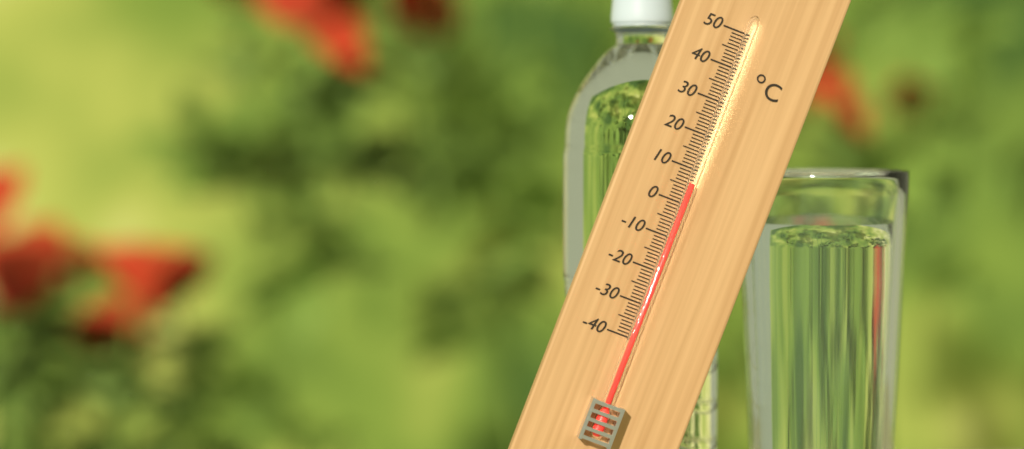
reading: 6 °C
